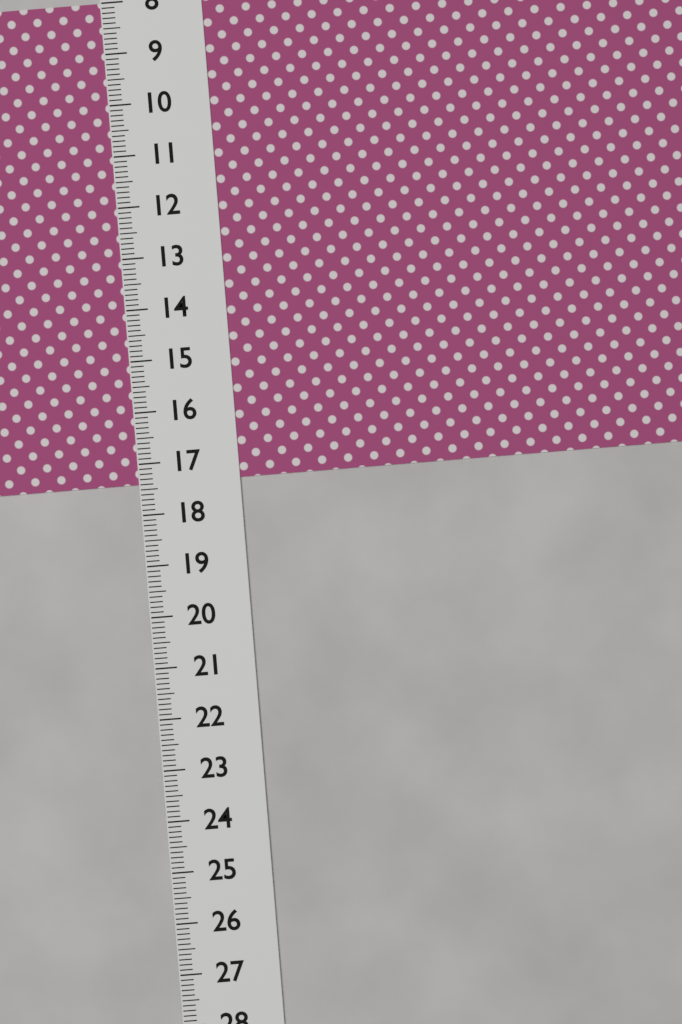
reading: 17.4 (no unit)
